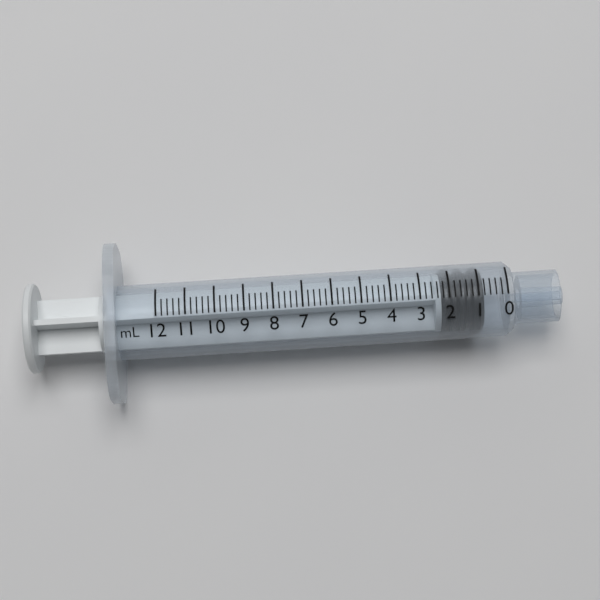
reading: 0.8 mL
